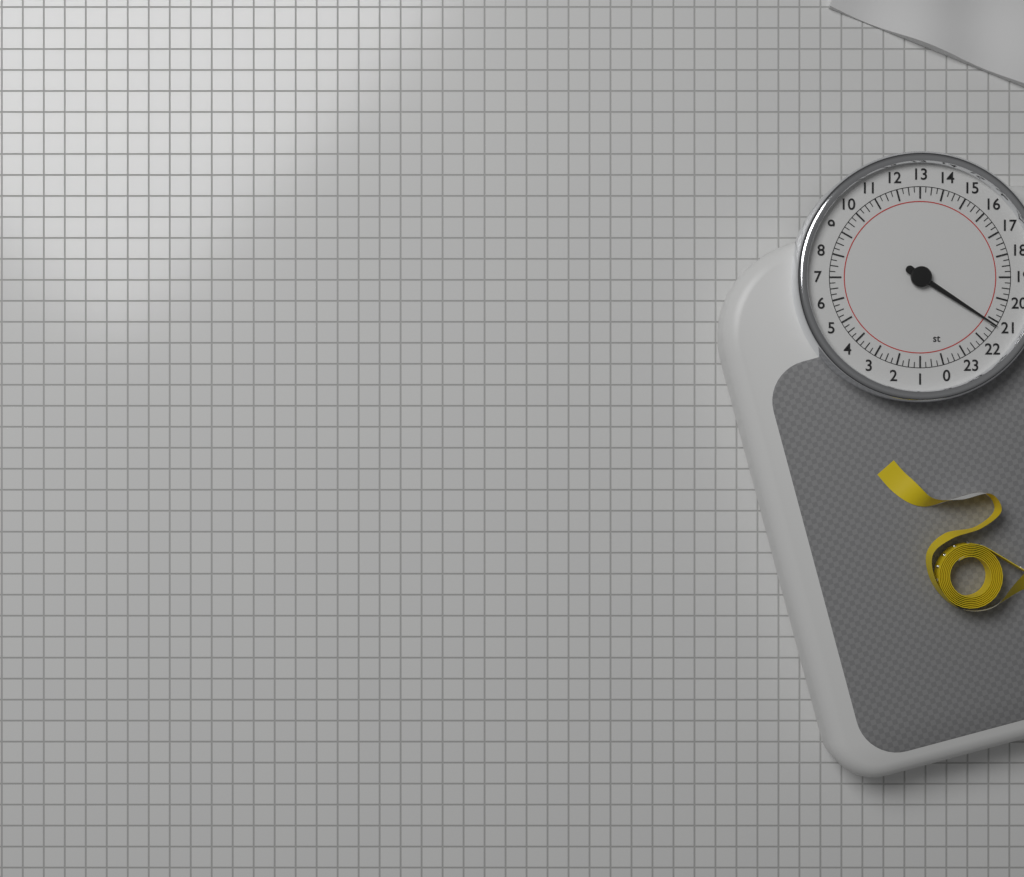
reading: 21.20 st
